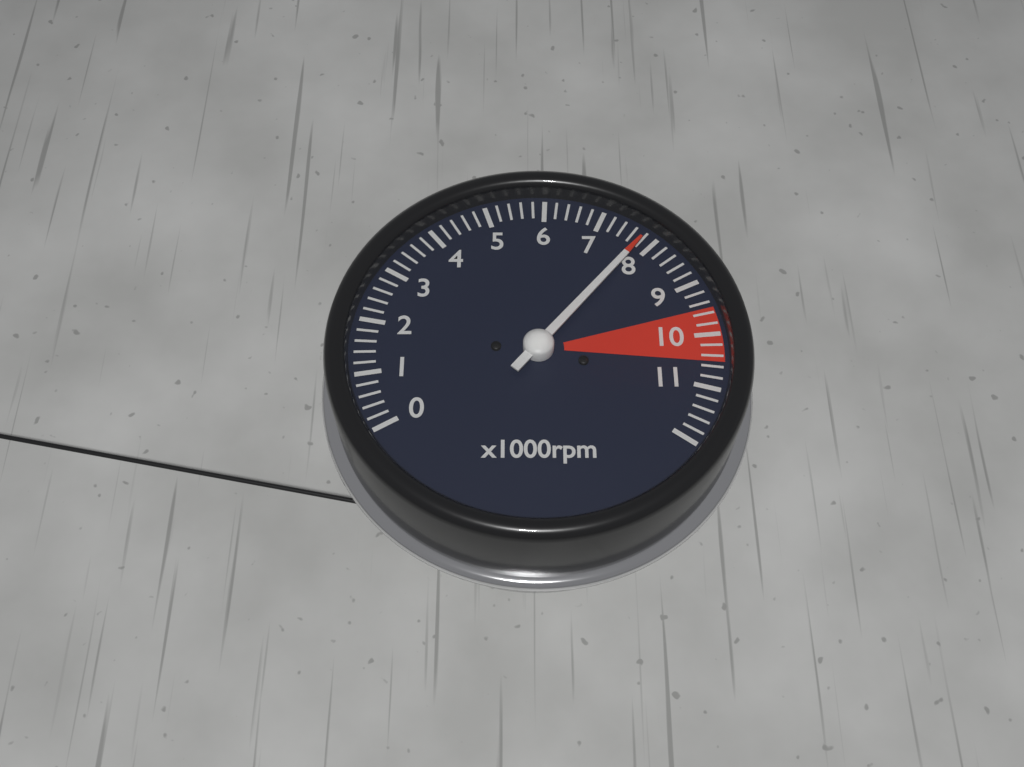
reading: 7800 rpm
